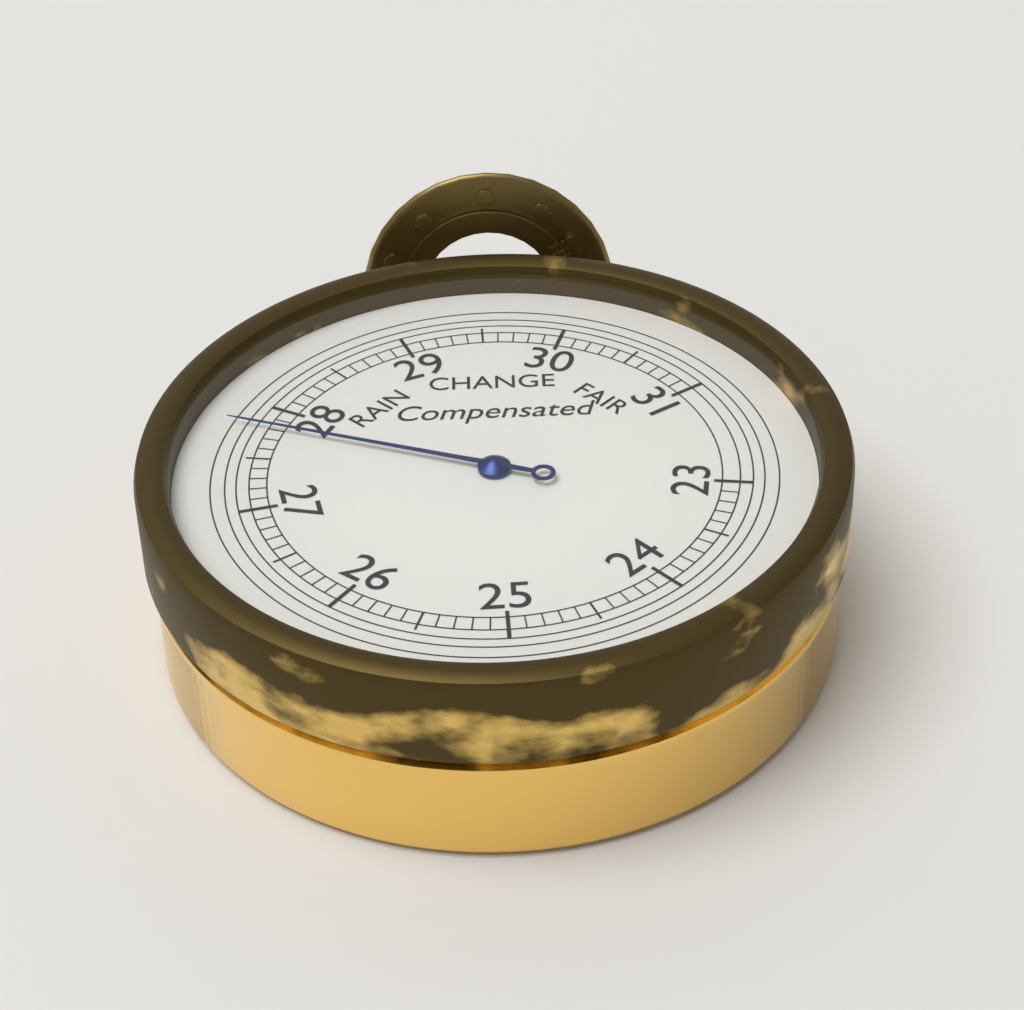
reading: 27.8 inHg
